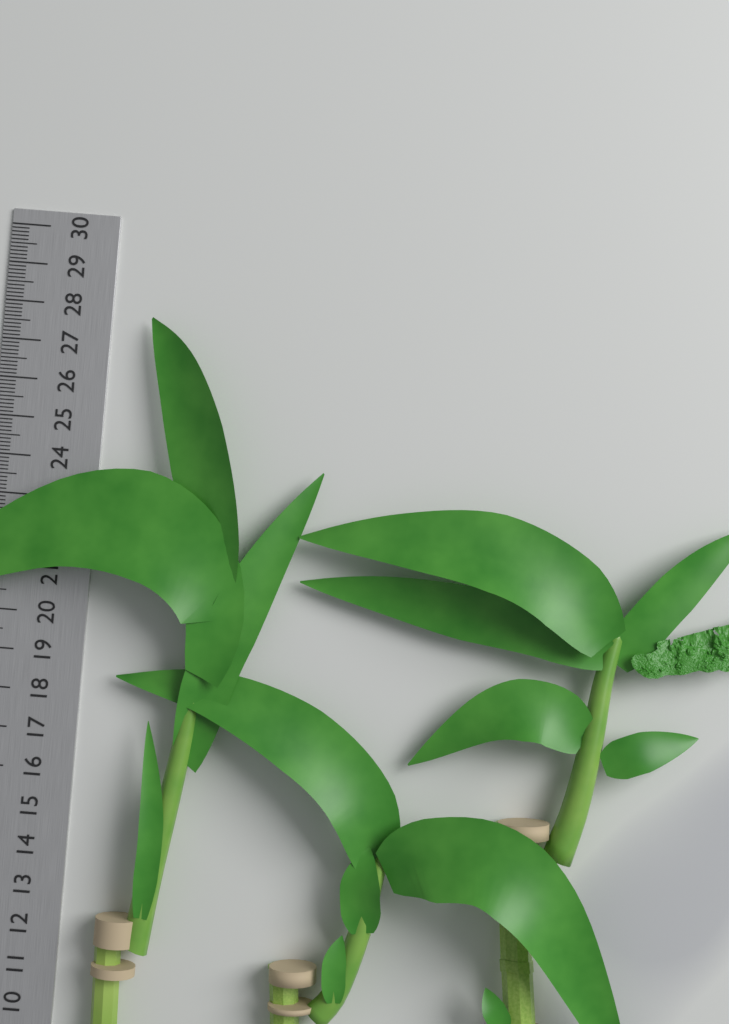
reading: 27.8 cm
